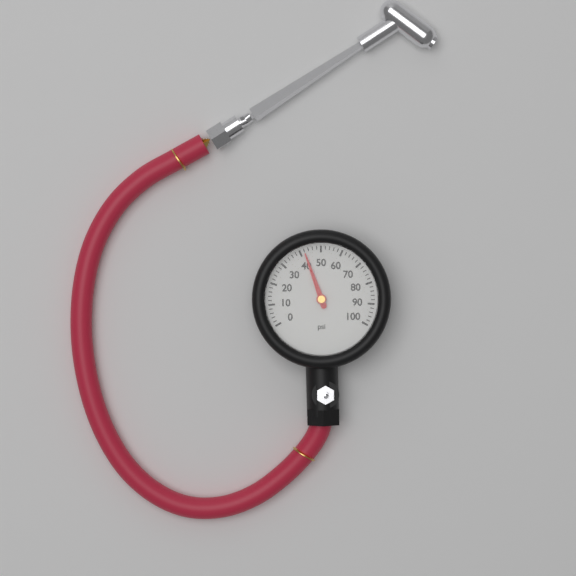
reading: 42 psi
